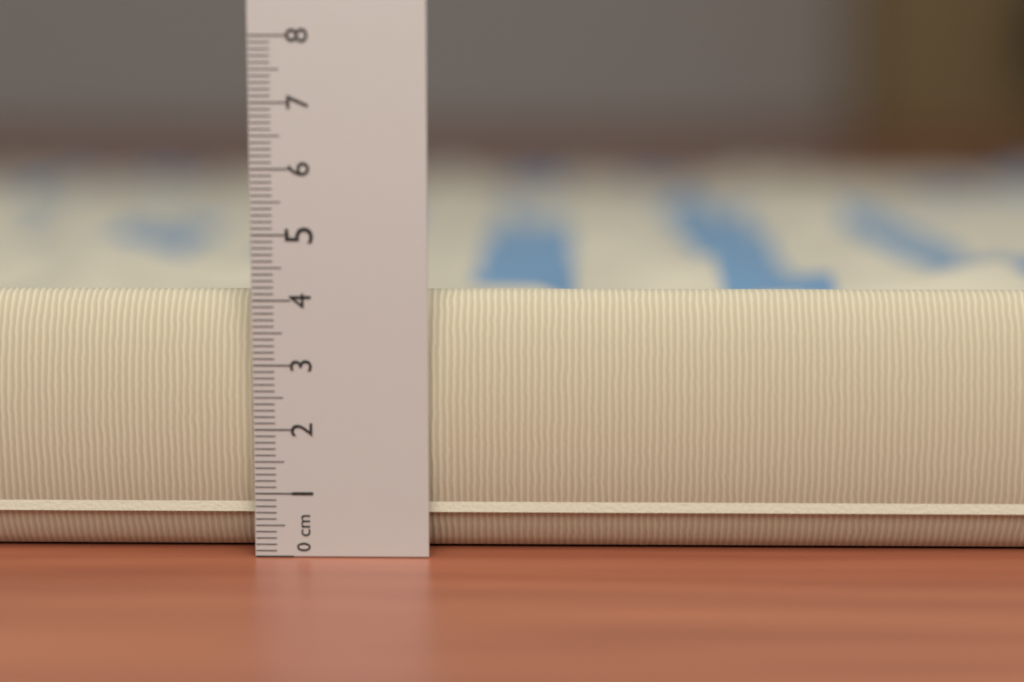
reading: 4.1 cm
